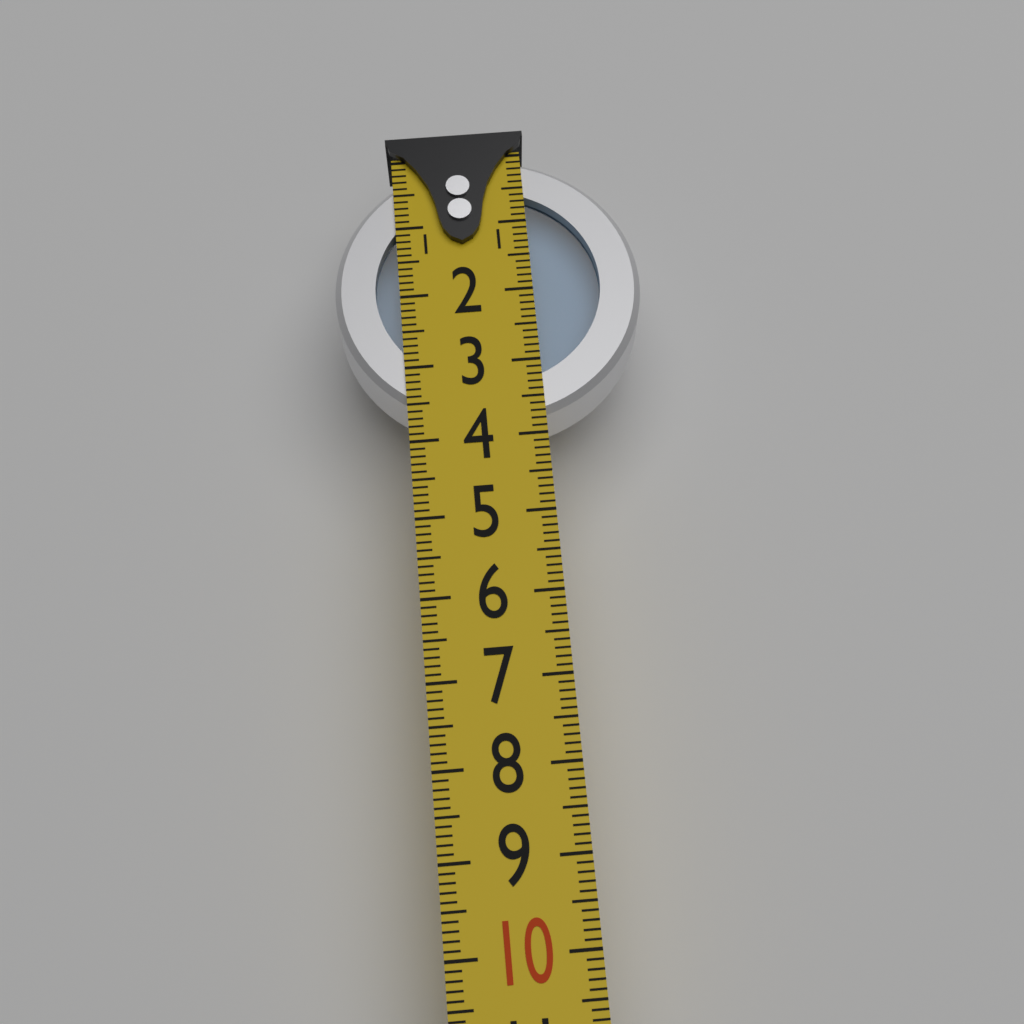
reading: 3.8 (no unit)
